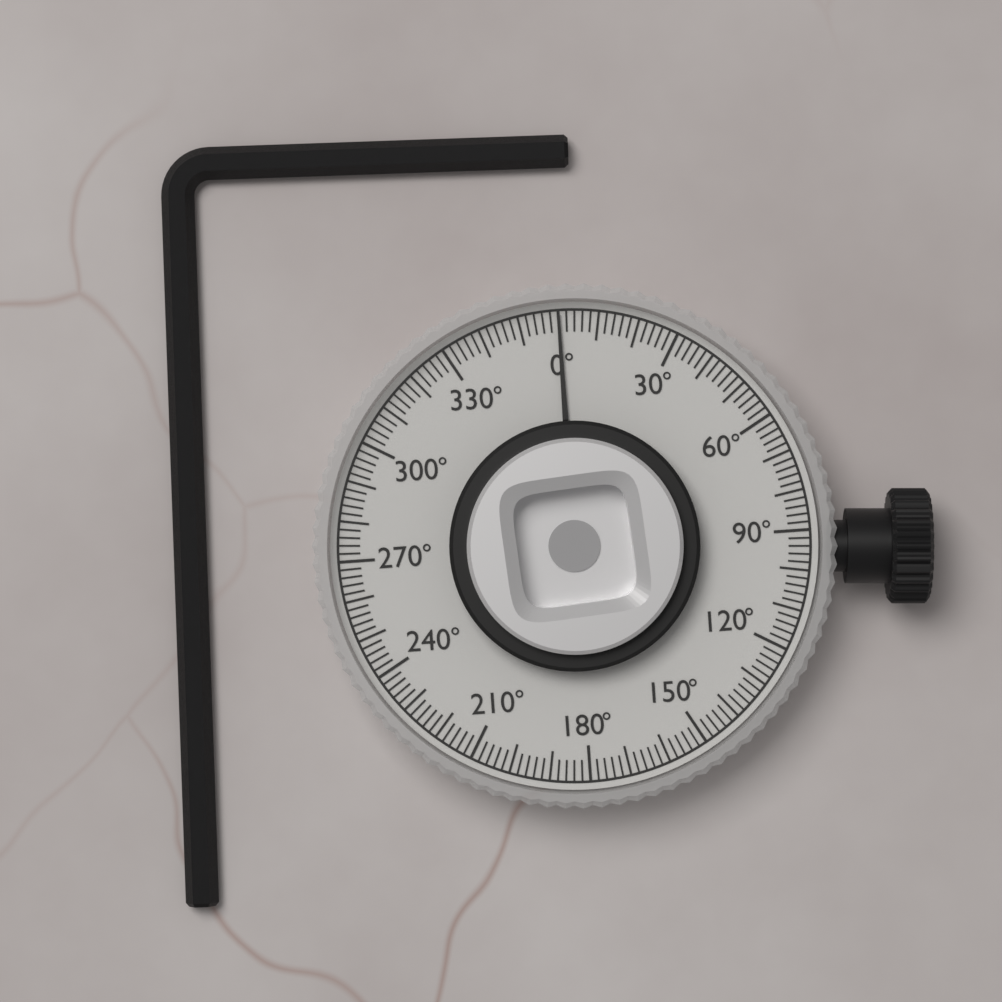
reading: 0 °
